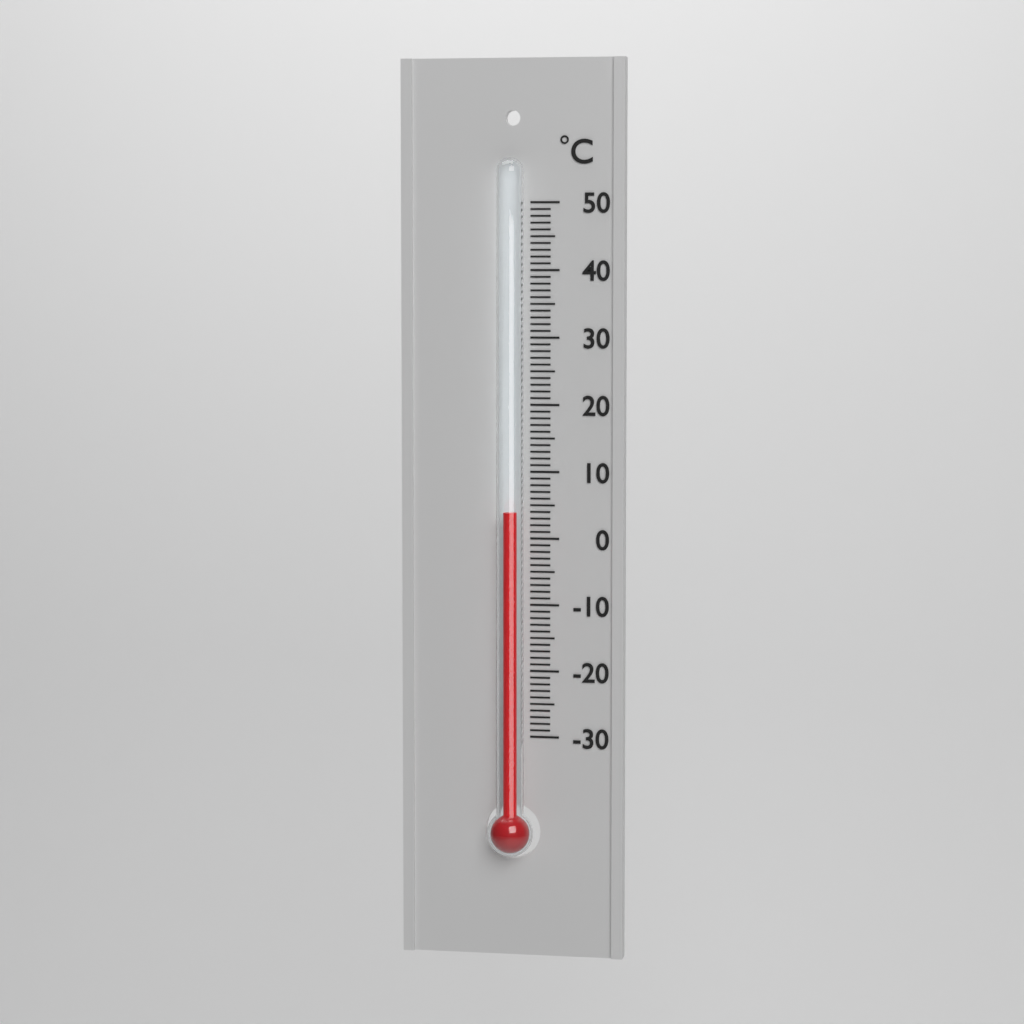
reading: 4 °C
